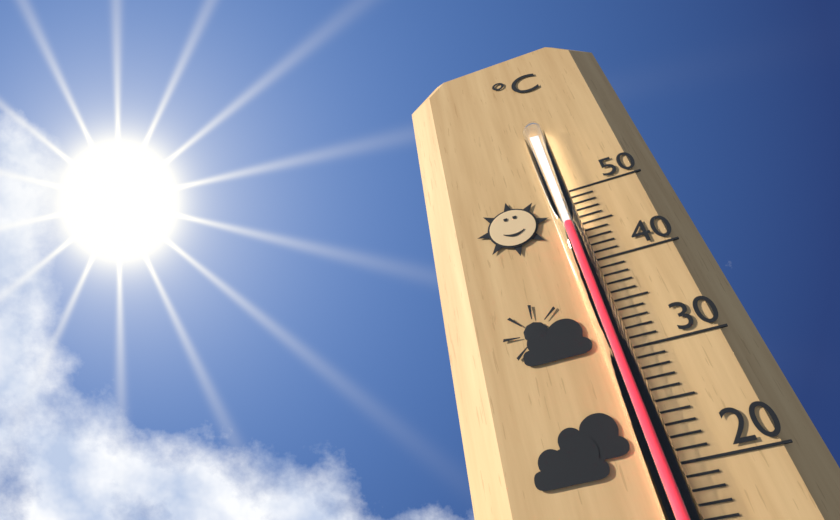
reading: 45 °C
